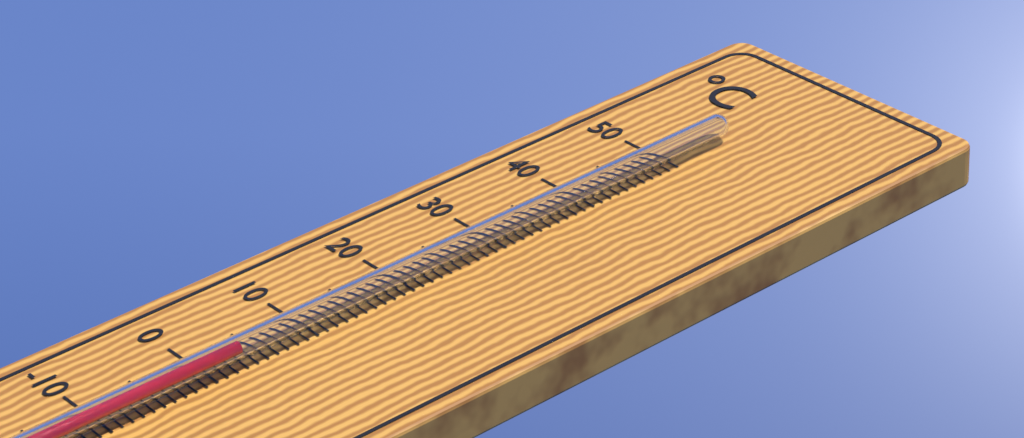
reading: 3 °C
